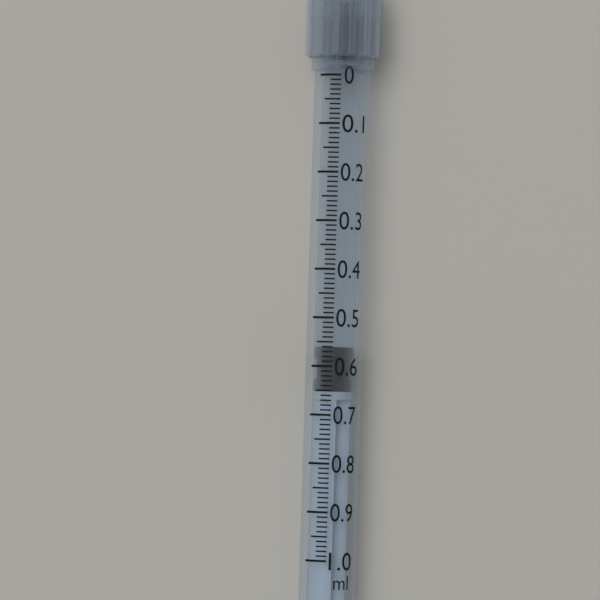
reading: 0.56 ml
